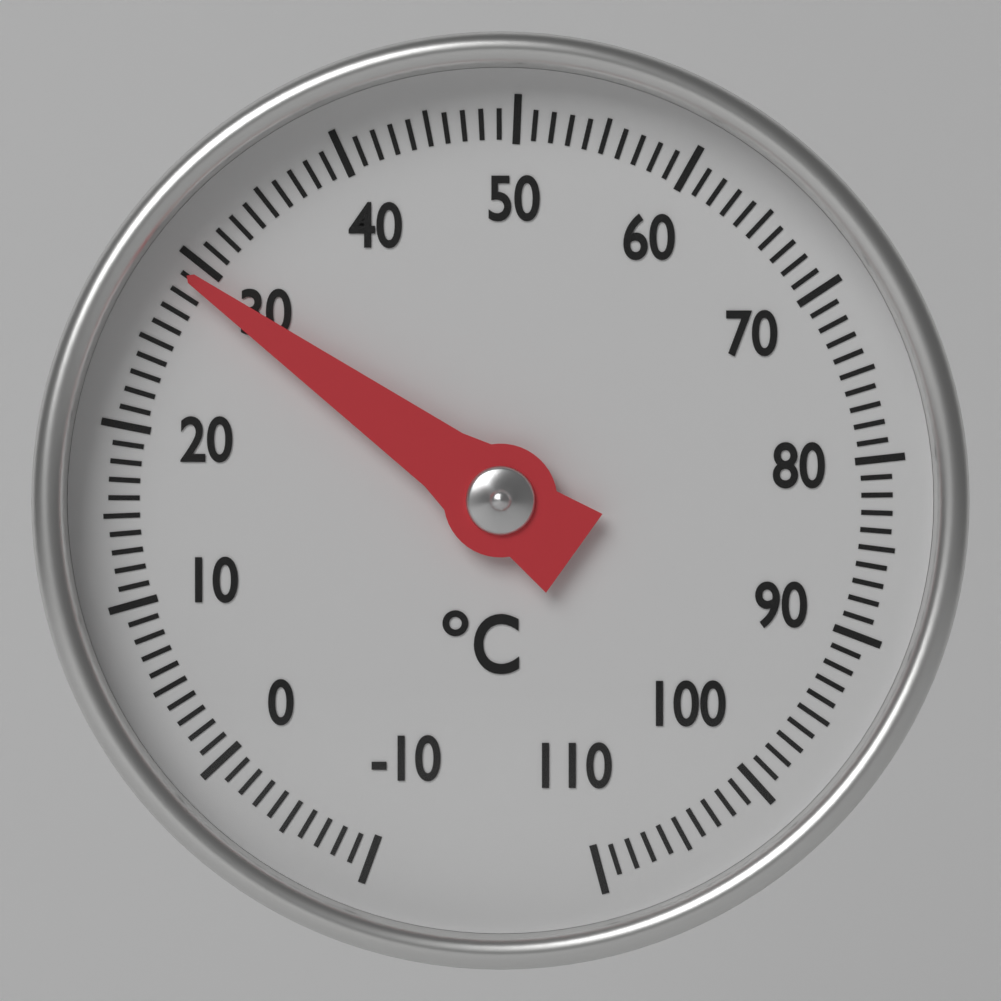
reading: 29 °C
